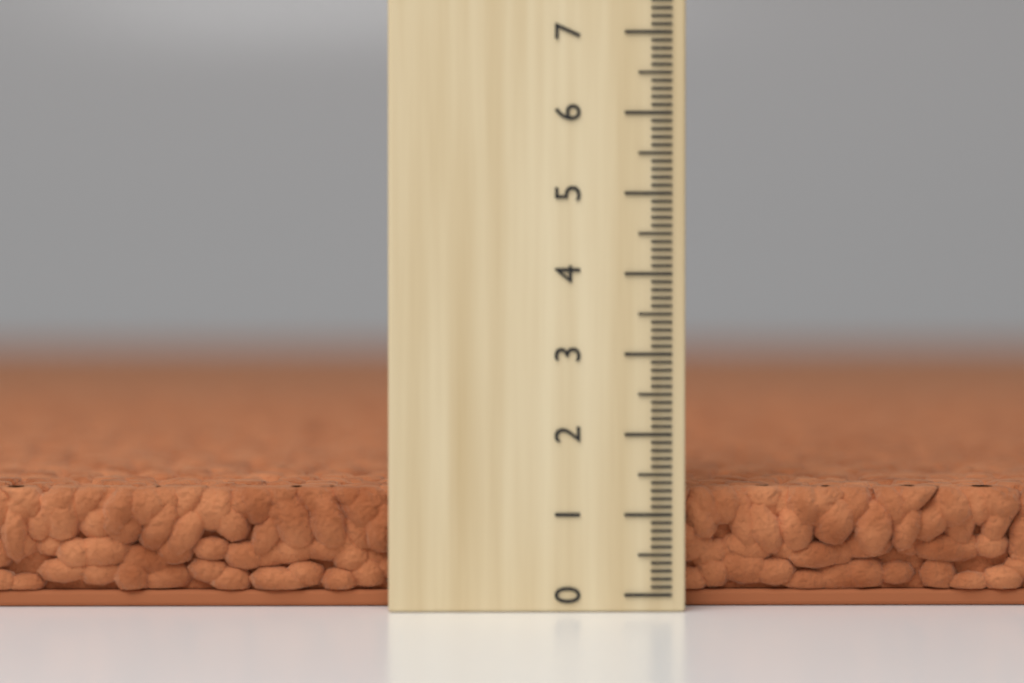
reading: 1.3 (no unit)
